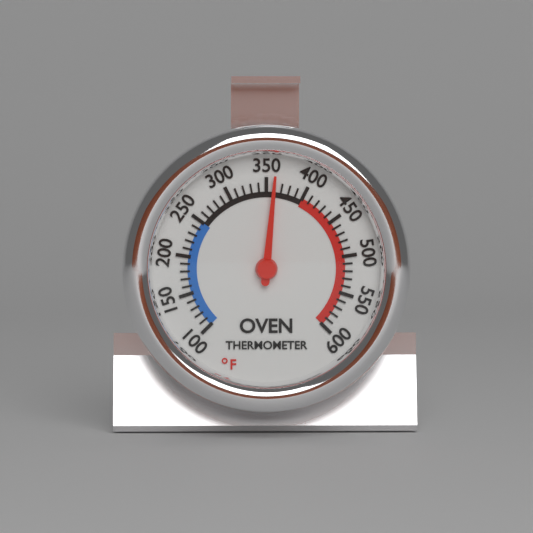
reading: 360 °F
